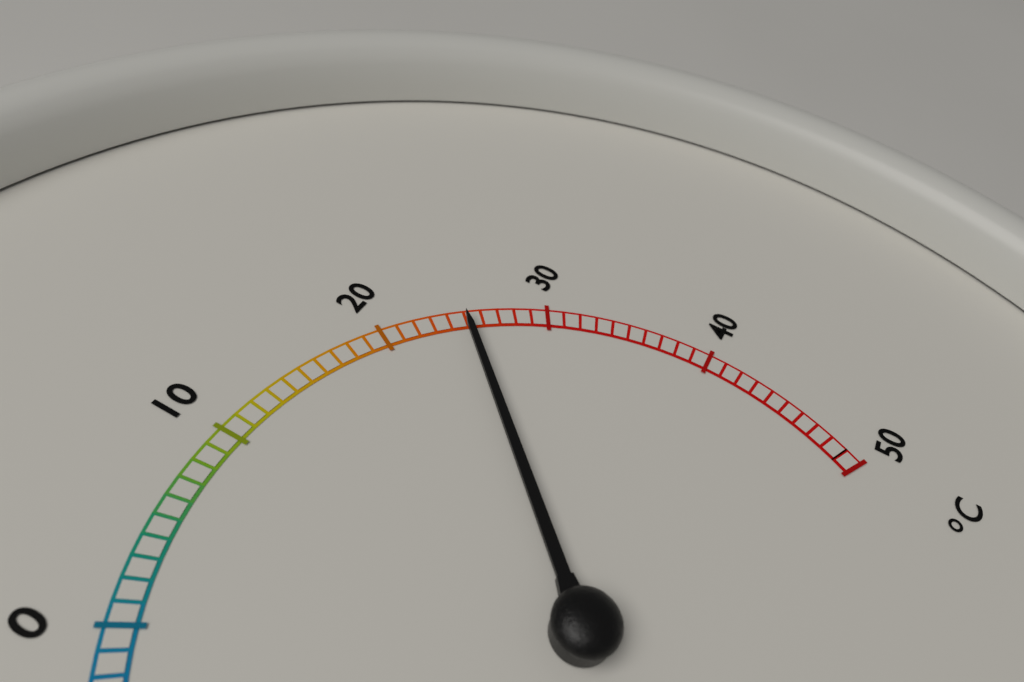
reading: 25 °C
